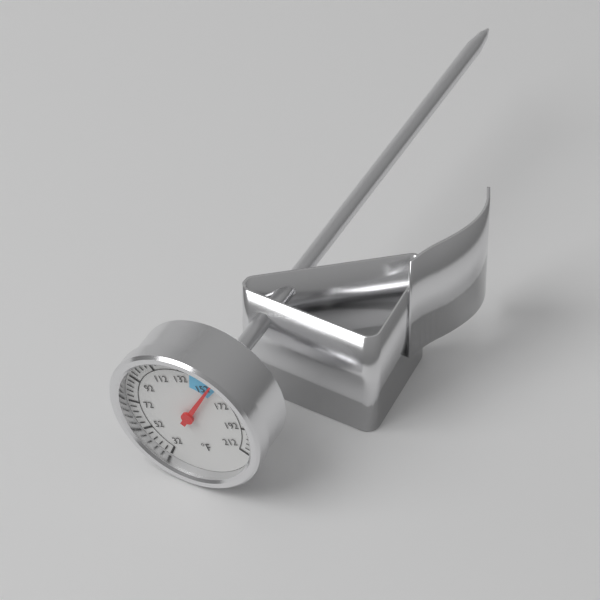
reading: 156 °F
